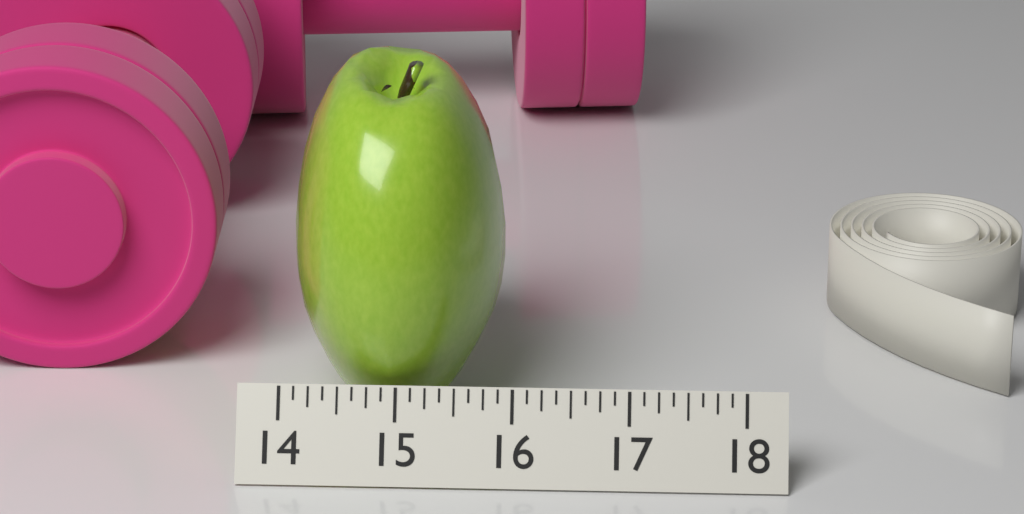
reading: 15.875 (no unit)
